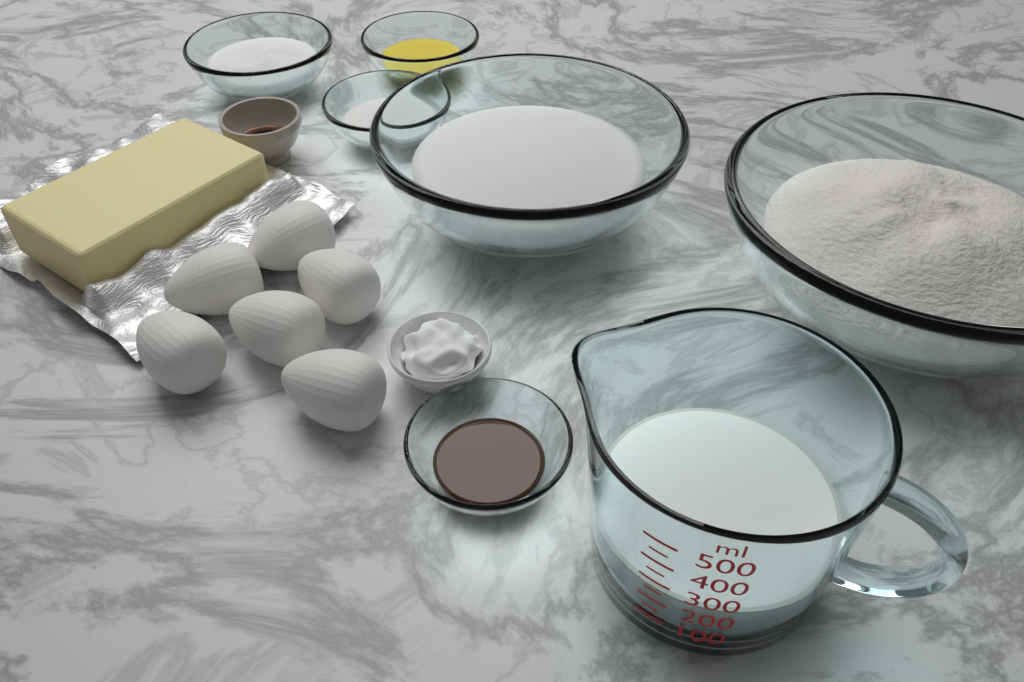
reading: 250 ml
